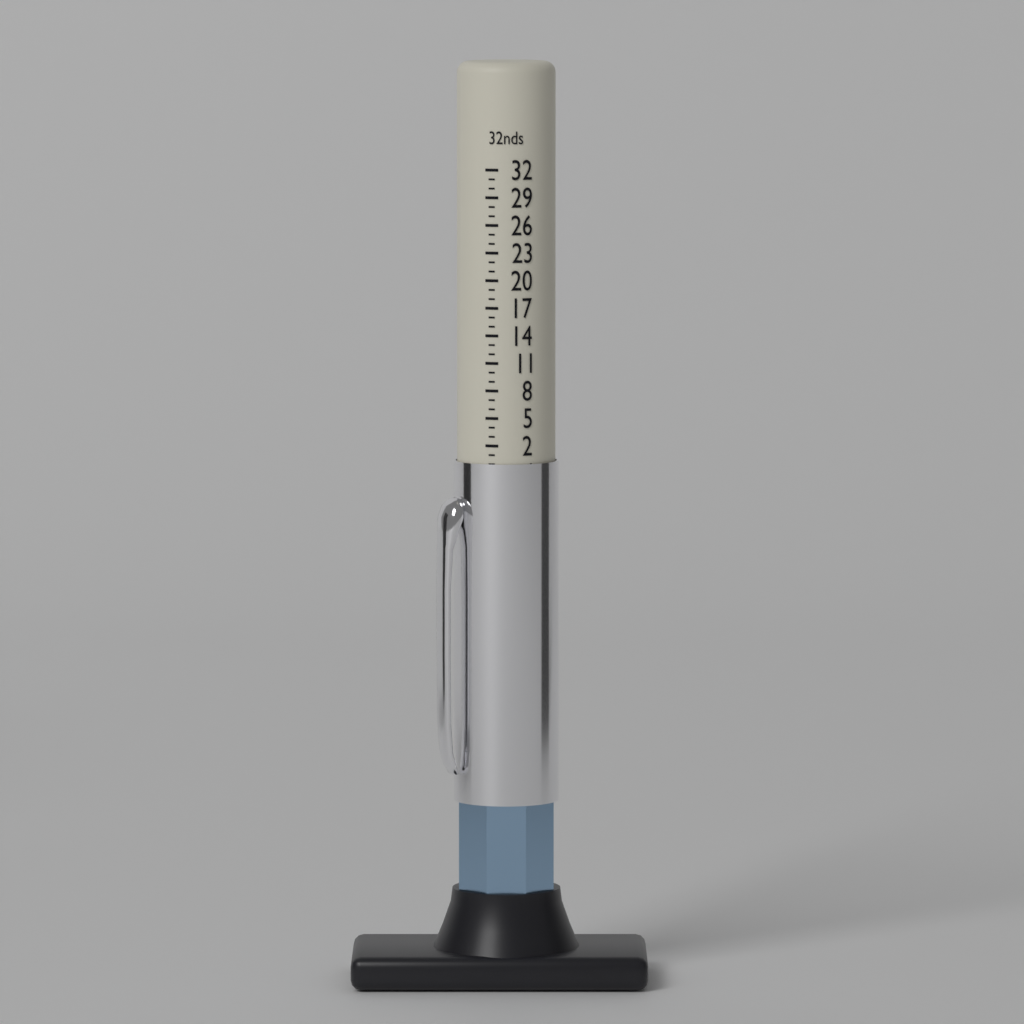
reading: 0 32nds
